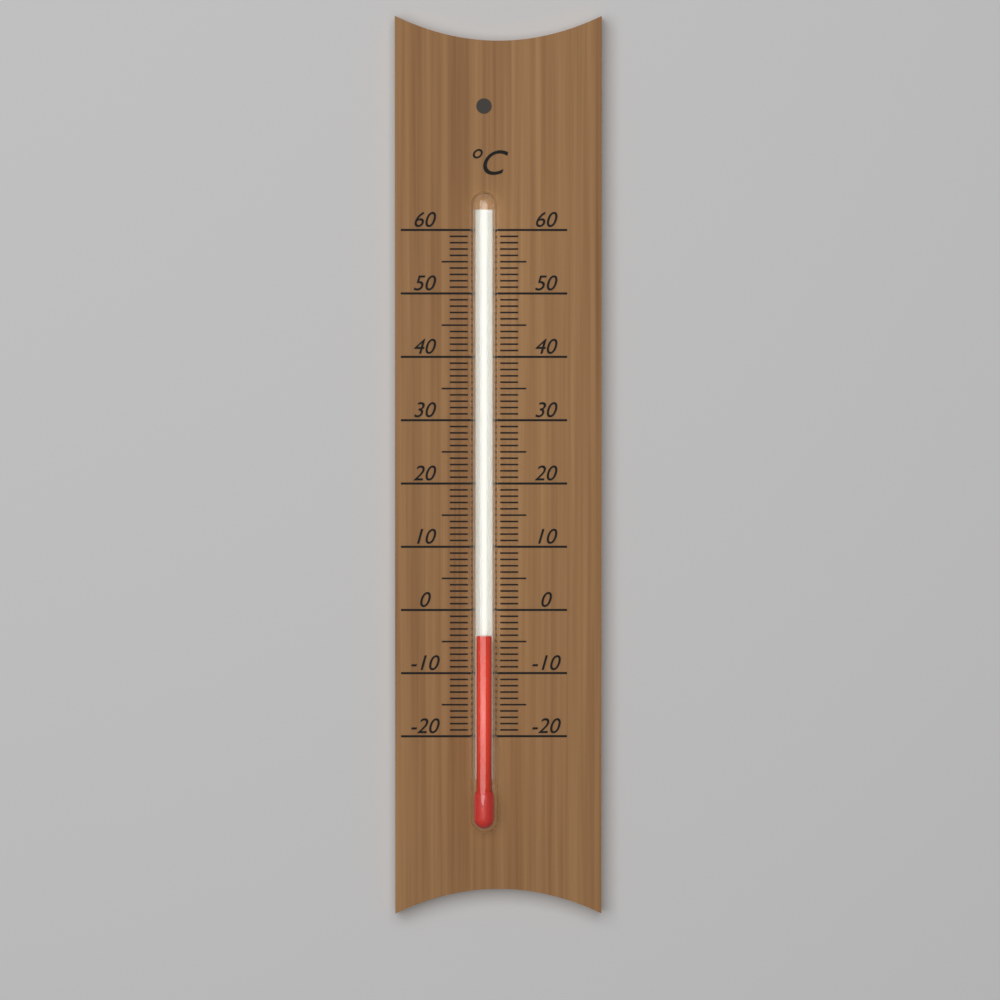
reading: -4 °C
